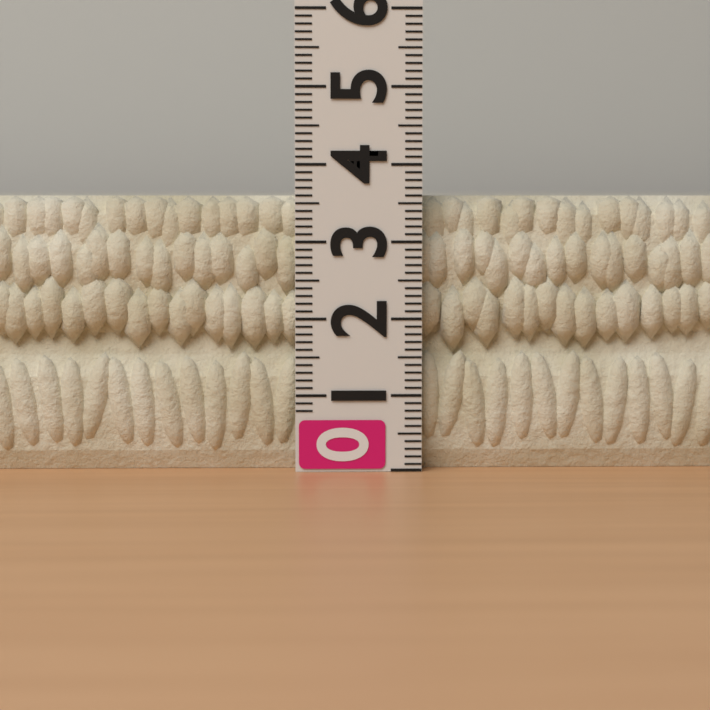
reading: 3.6 (no unit)
